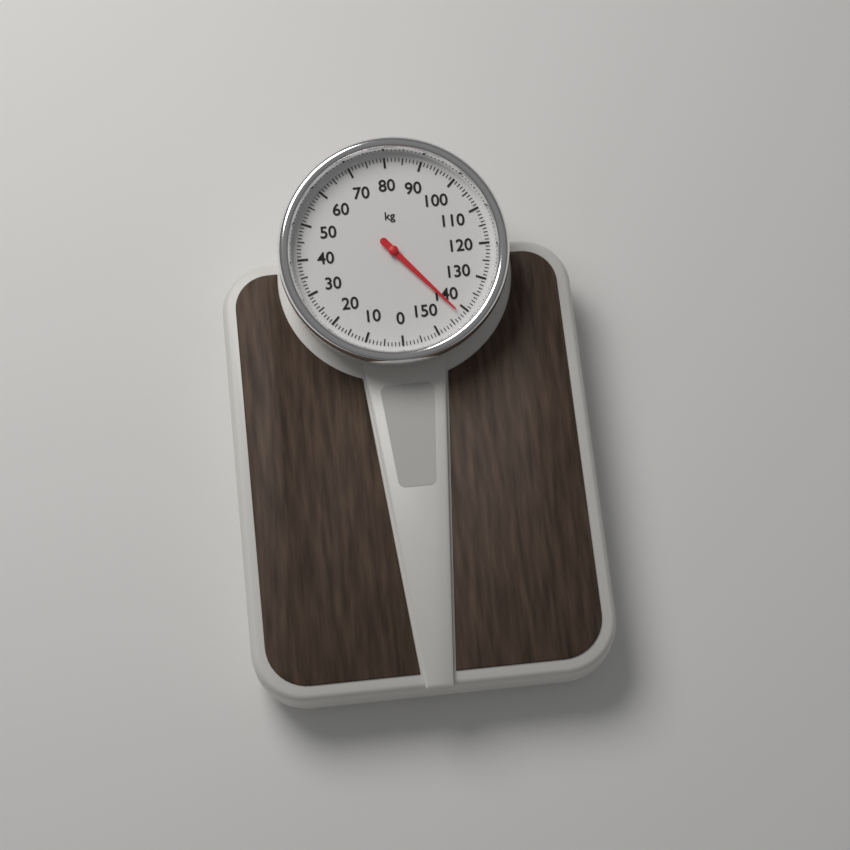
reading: 142 kg
